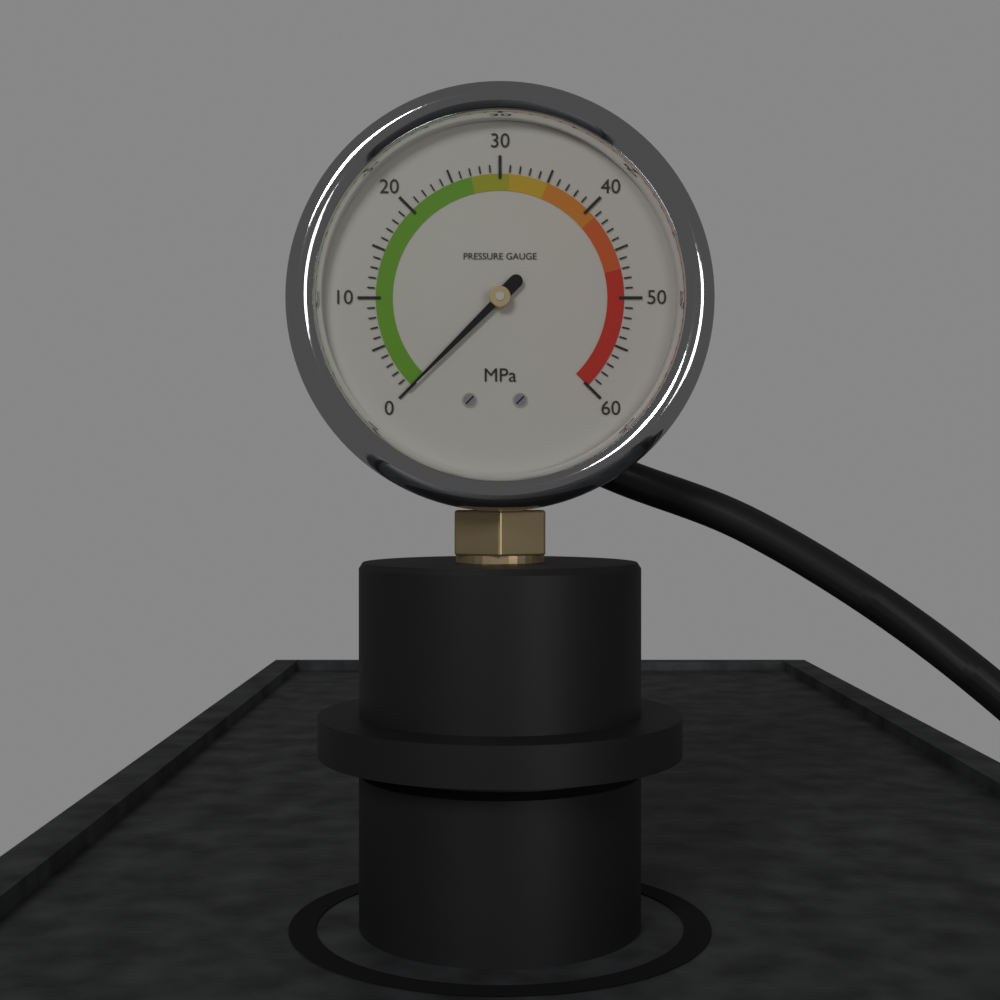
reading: 0 MPa
